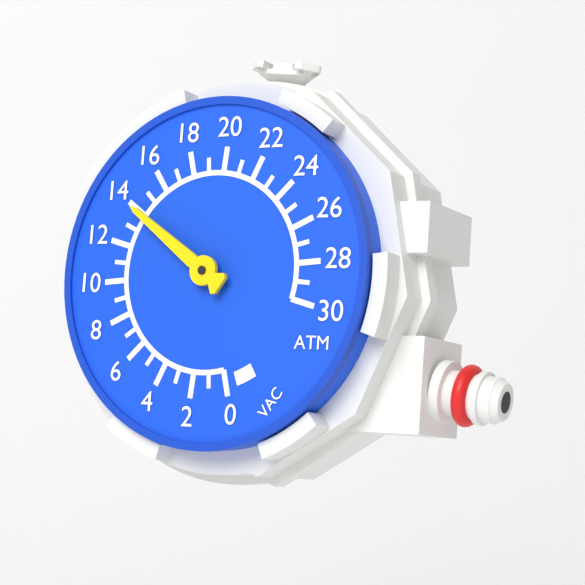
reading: 14 ATM
